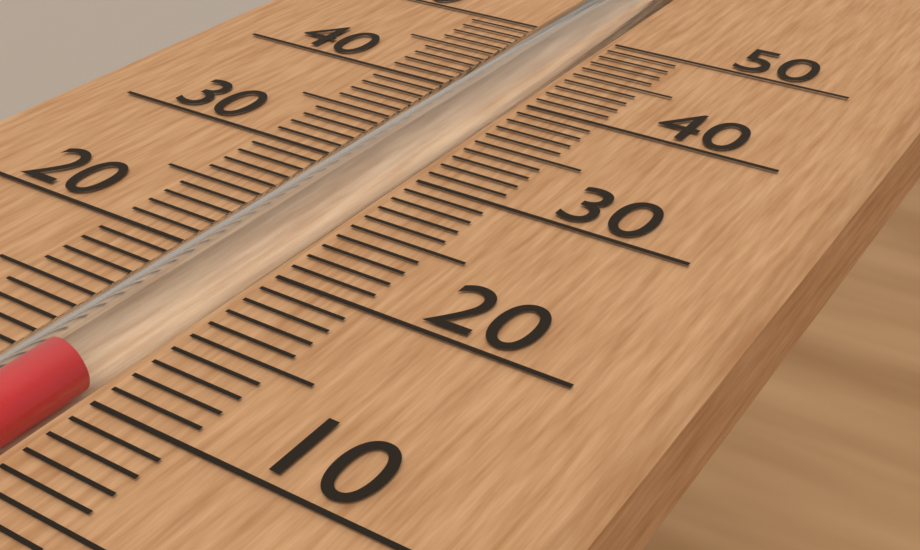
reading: 11 (no unit)
